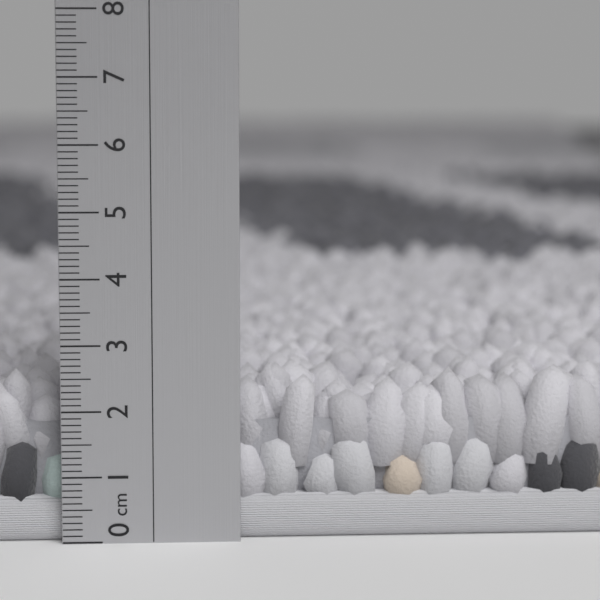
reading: 2.6 cm
